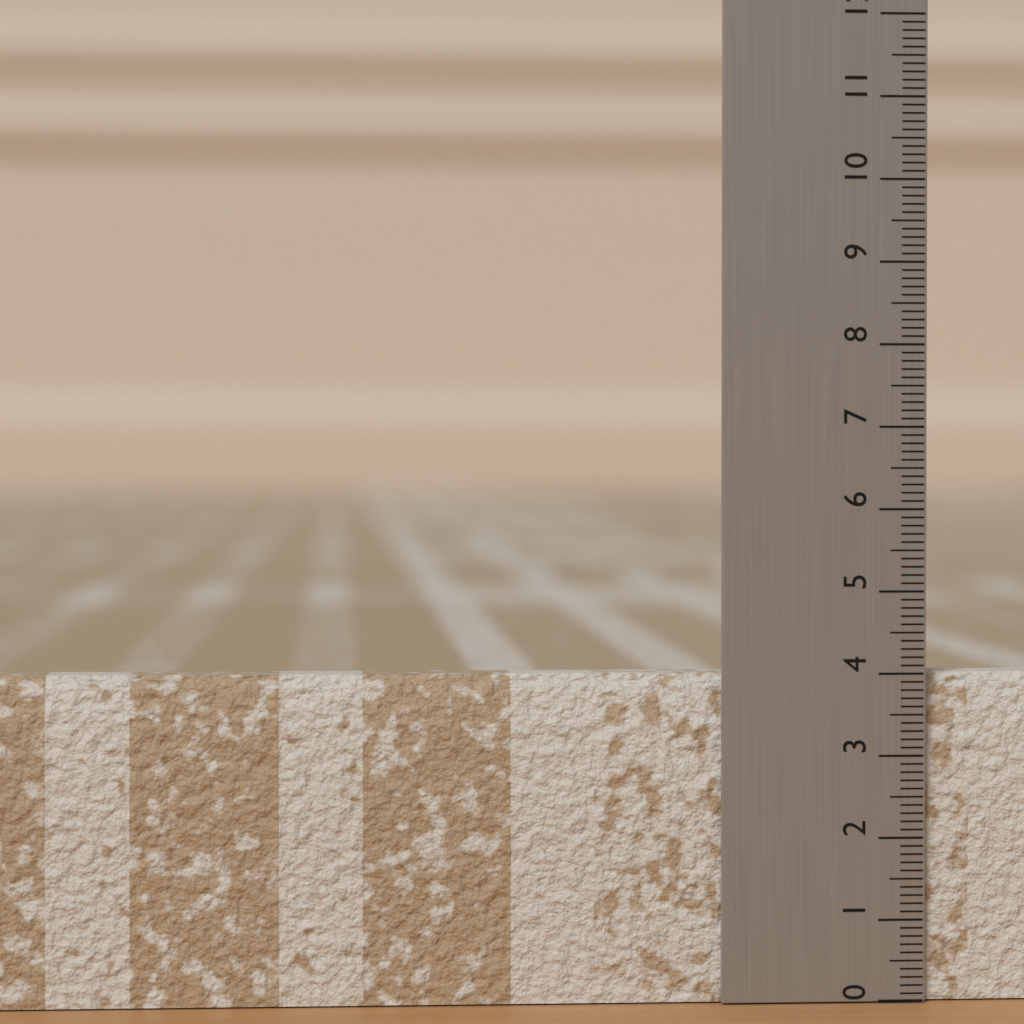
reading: 4.0 (no unit)
